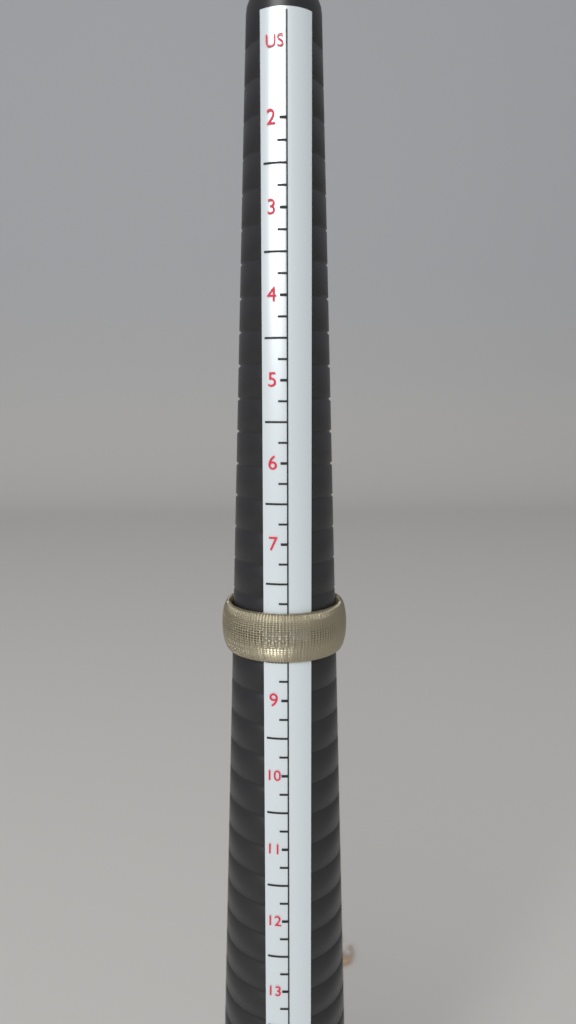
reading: 8.50 US
